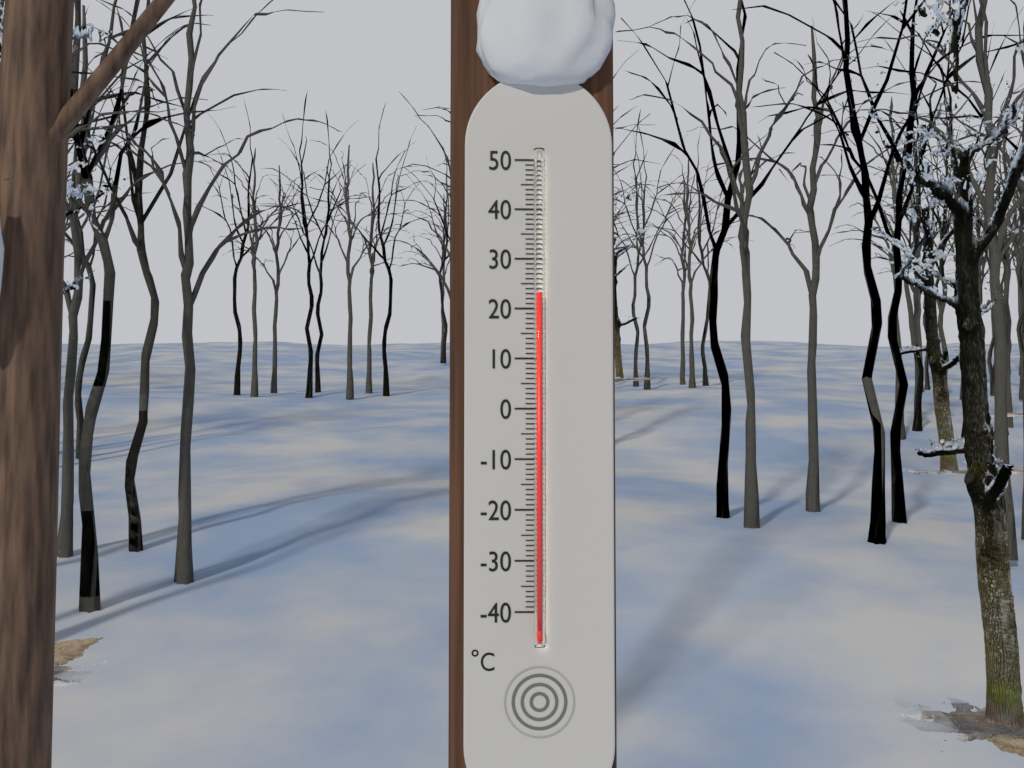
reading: 23 °C
